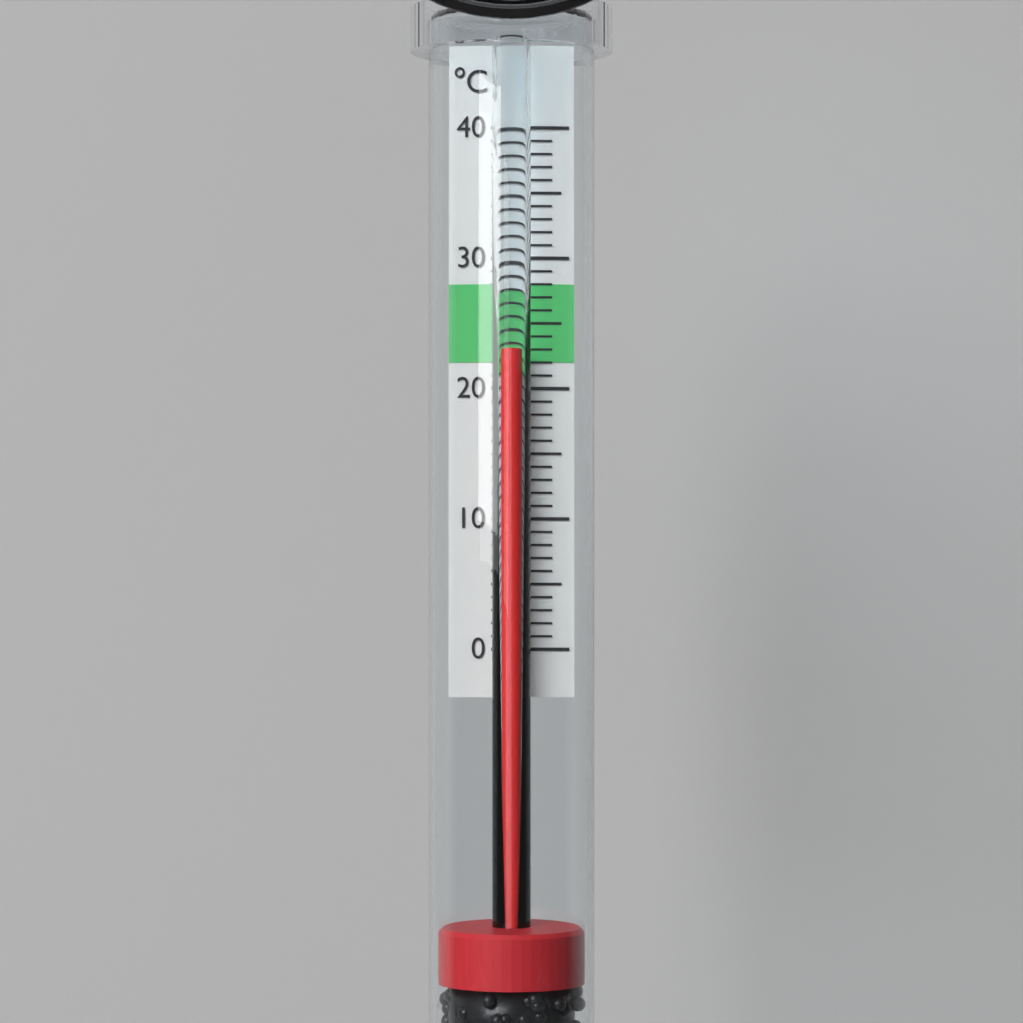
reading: 23 °C
